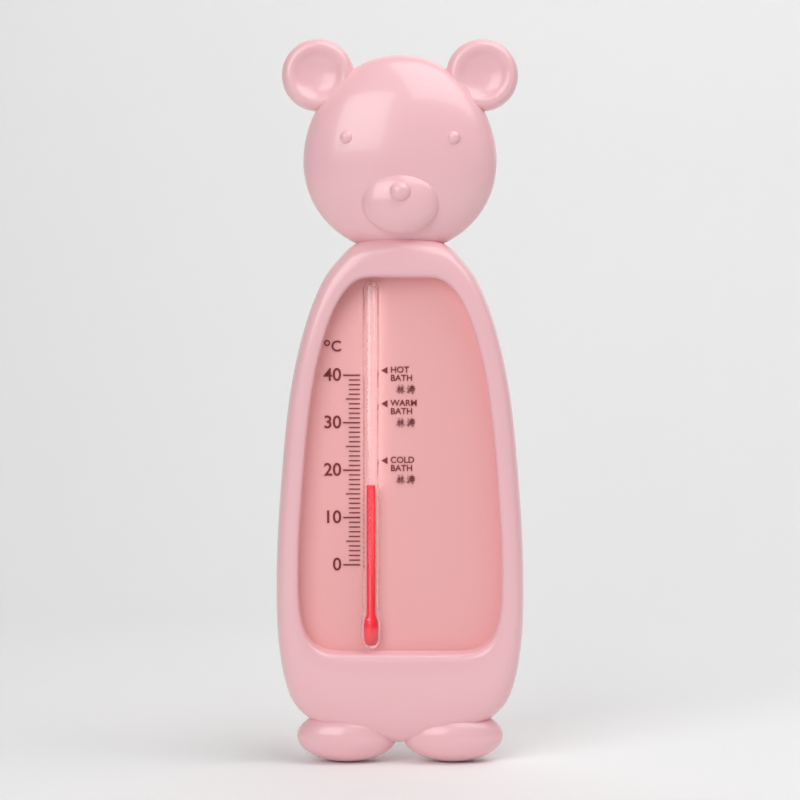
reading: 17 °C
